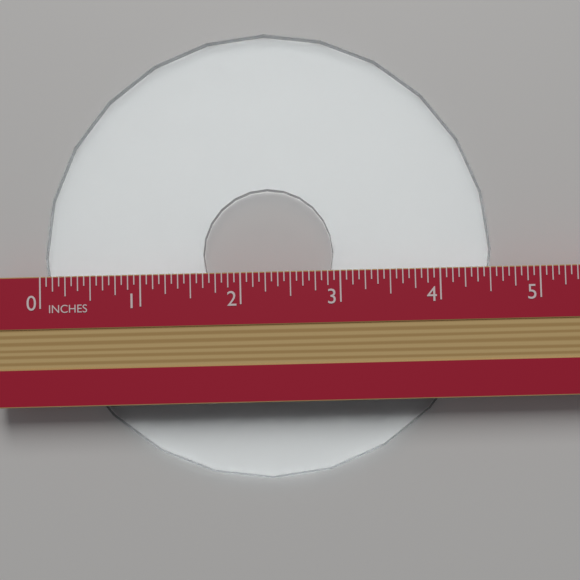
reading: 4.5625 in
